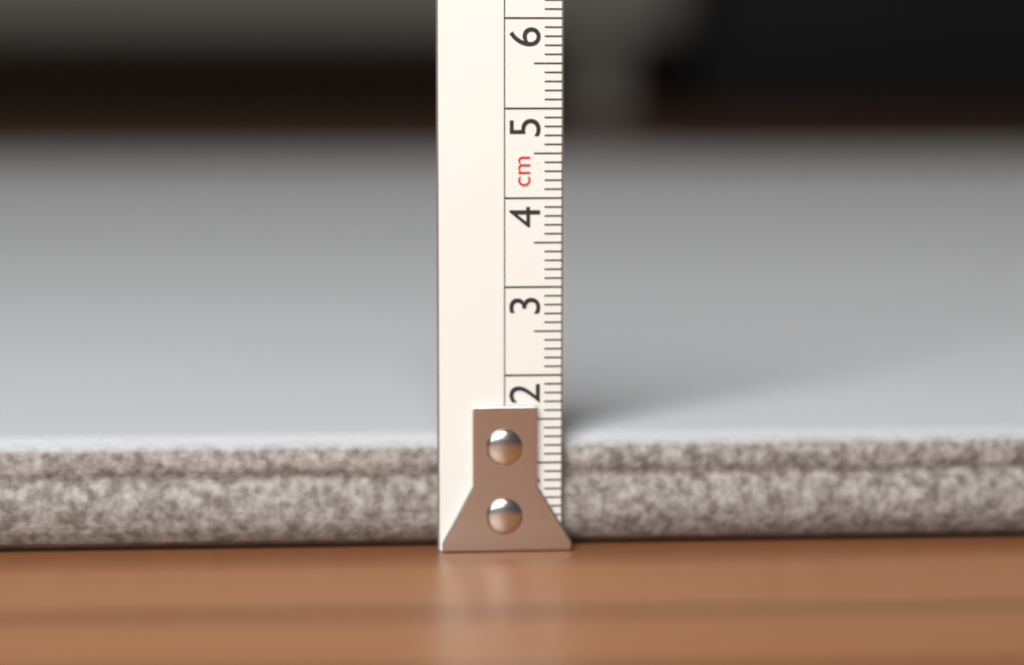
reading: 1.3 cm
